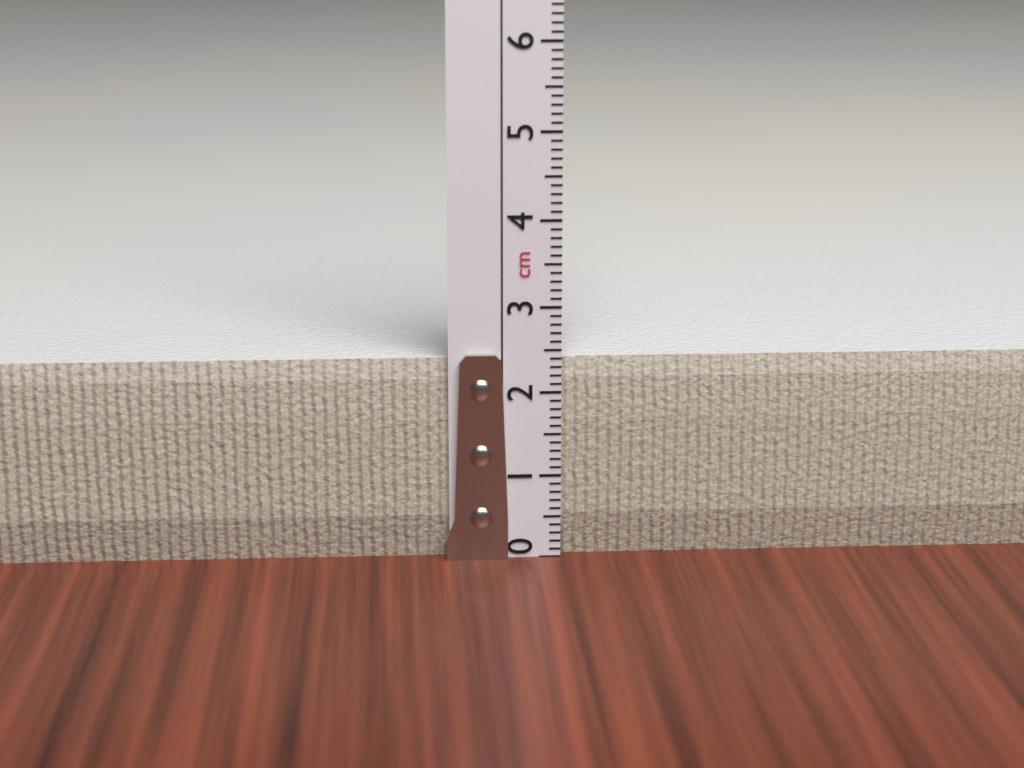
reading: 2.4 cm
